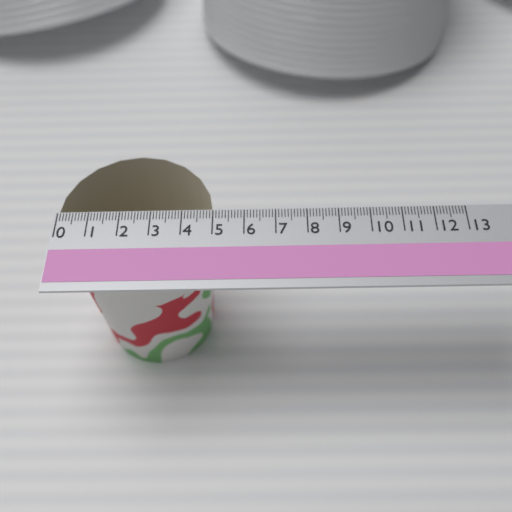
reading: 5.0 (no unit)
